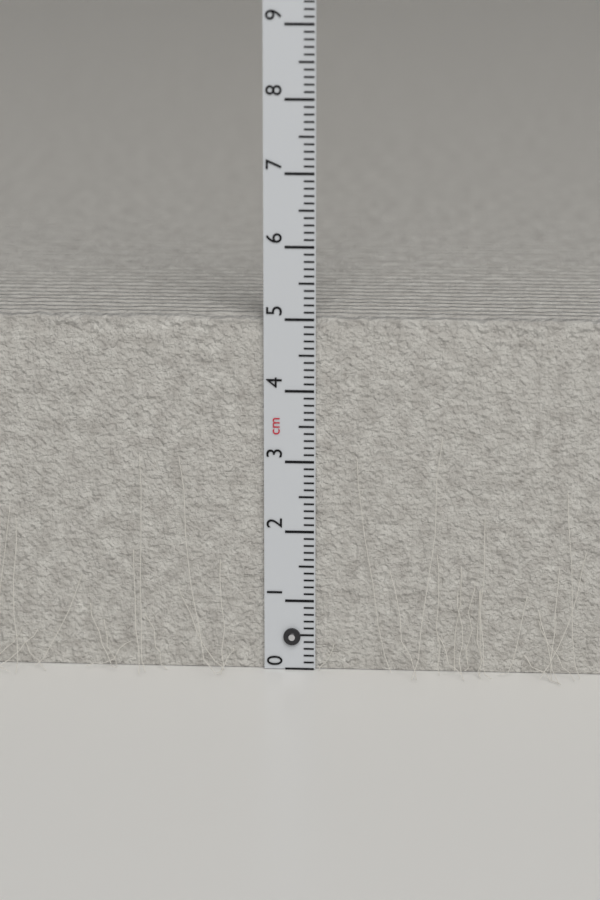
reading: 5.0 cm
